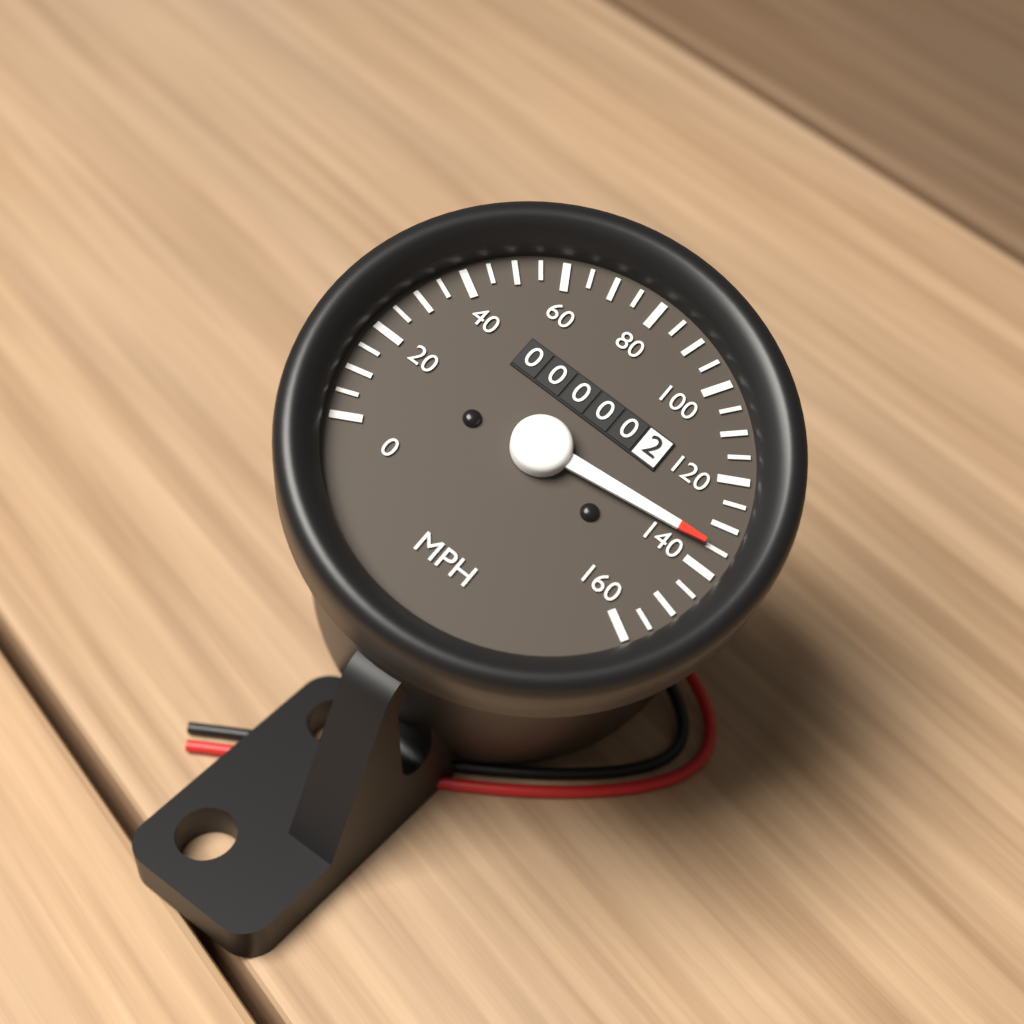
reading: 135 MPH
